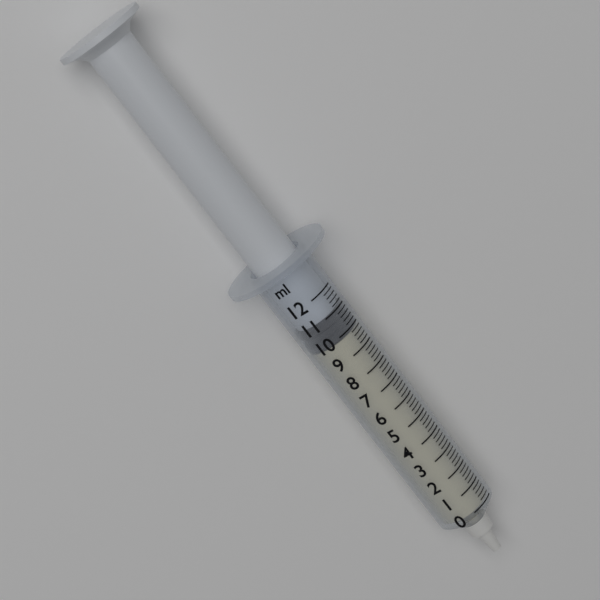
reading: 9.8 ml
